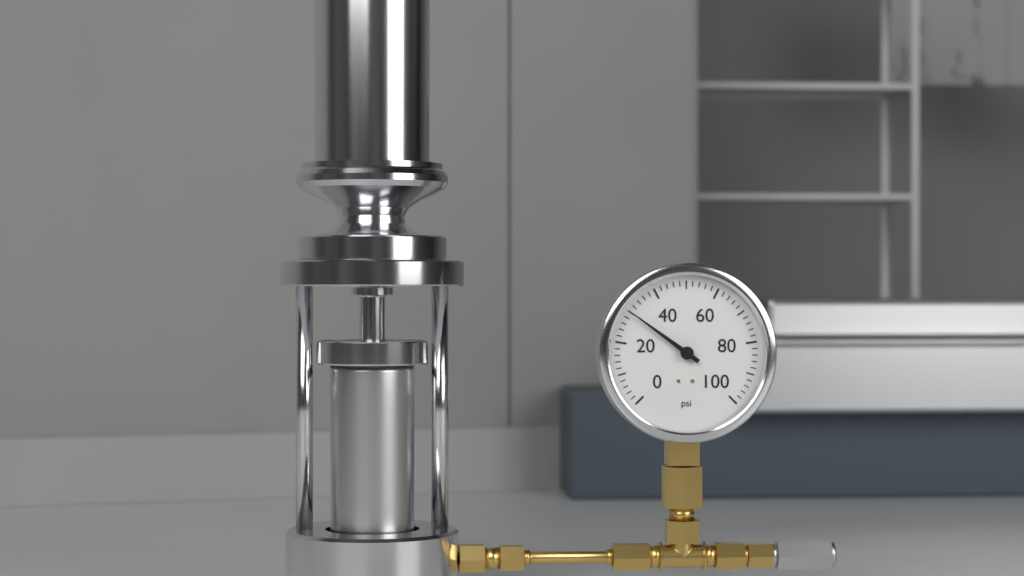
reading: 30 psi
